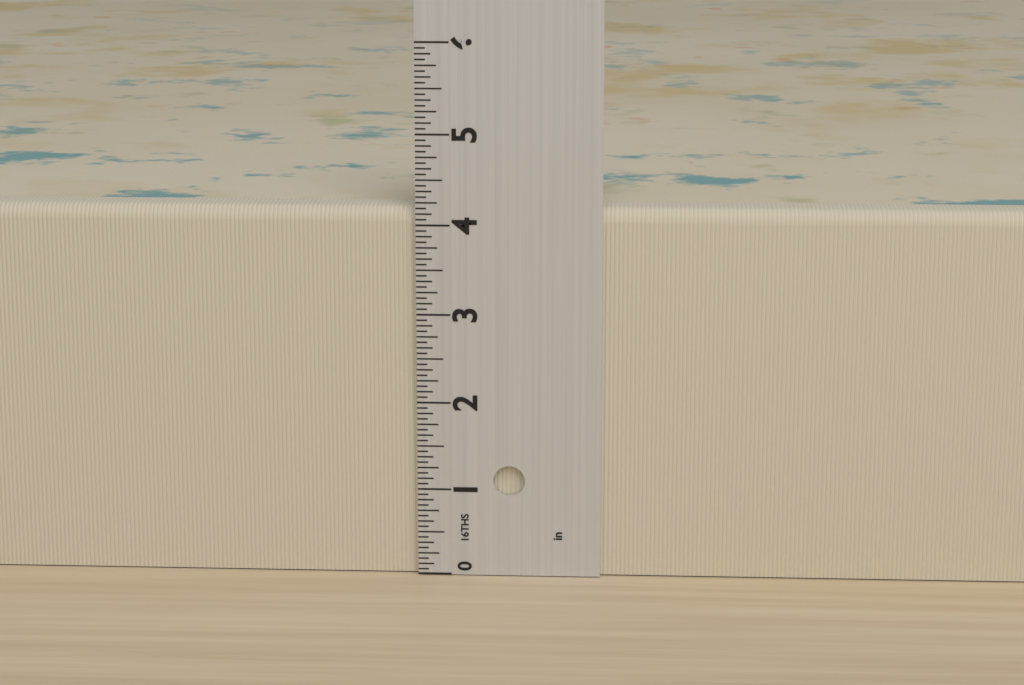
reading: 4.1875 in
